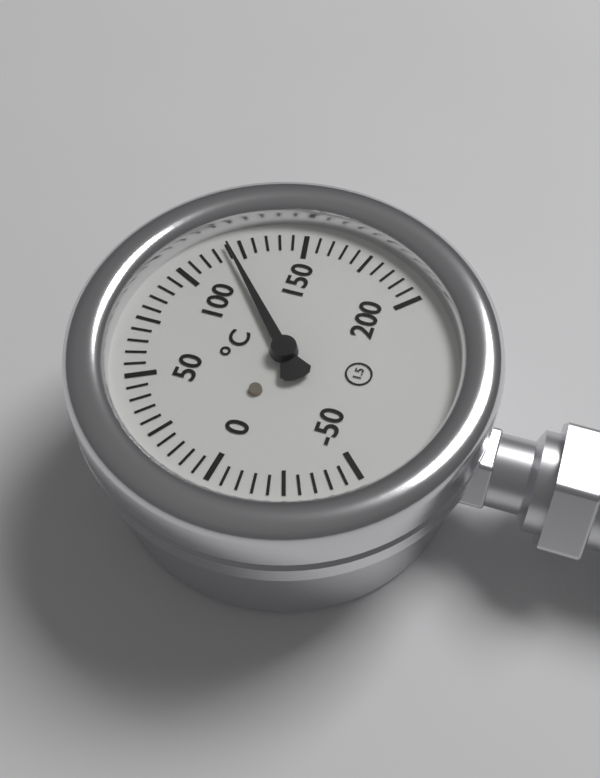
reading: 120 °C
